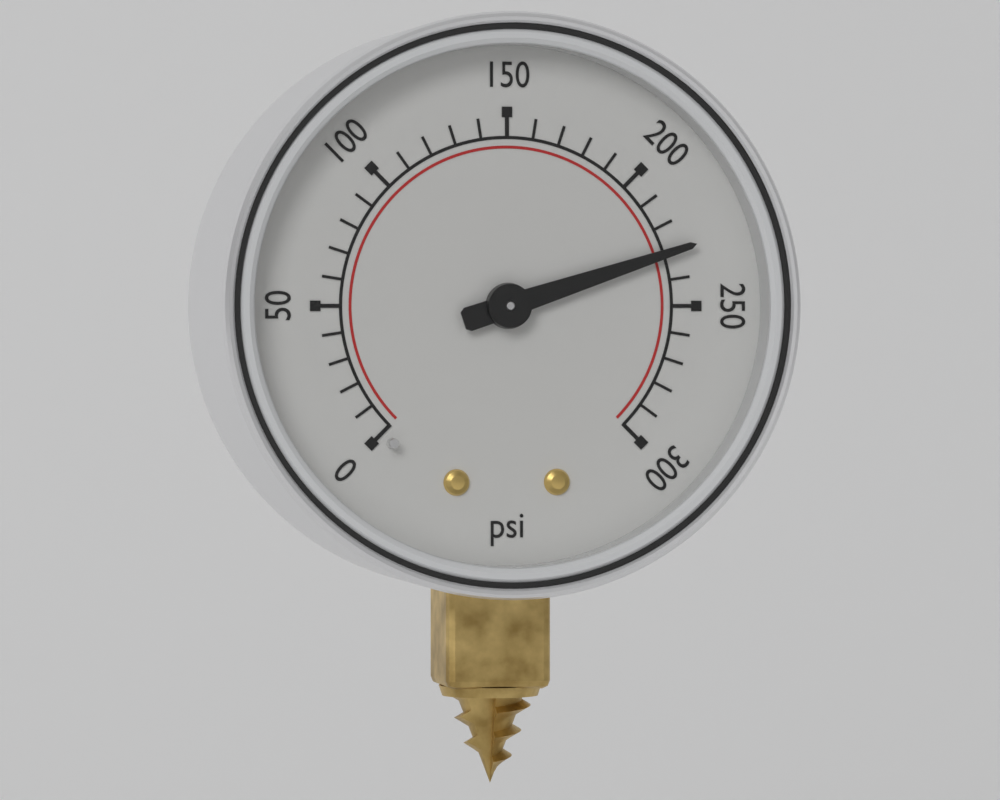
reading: 230 psi
